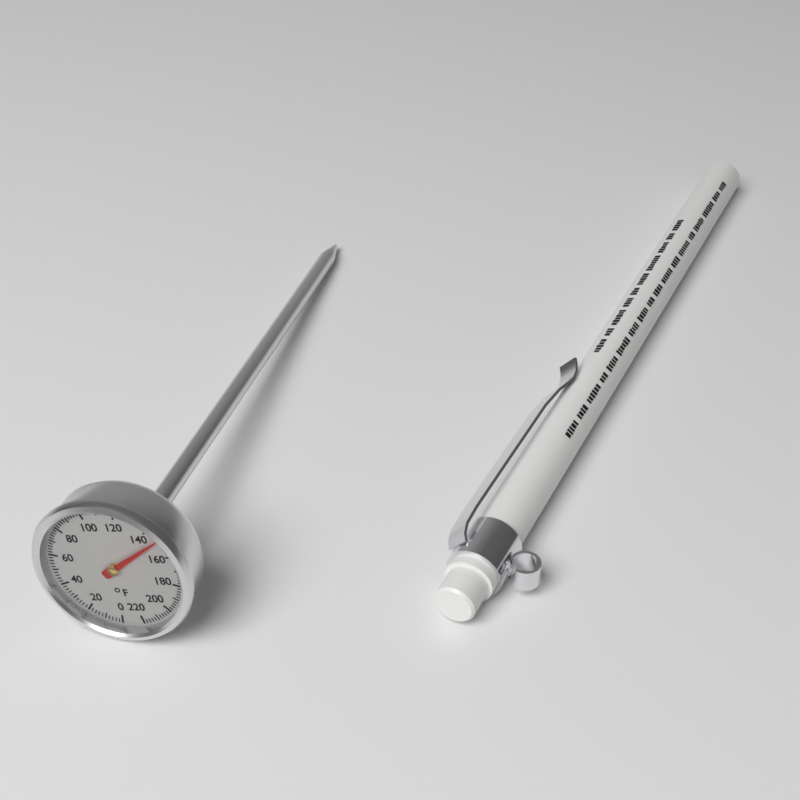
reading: 148 °F
